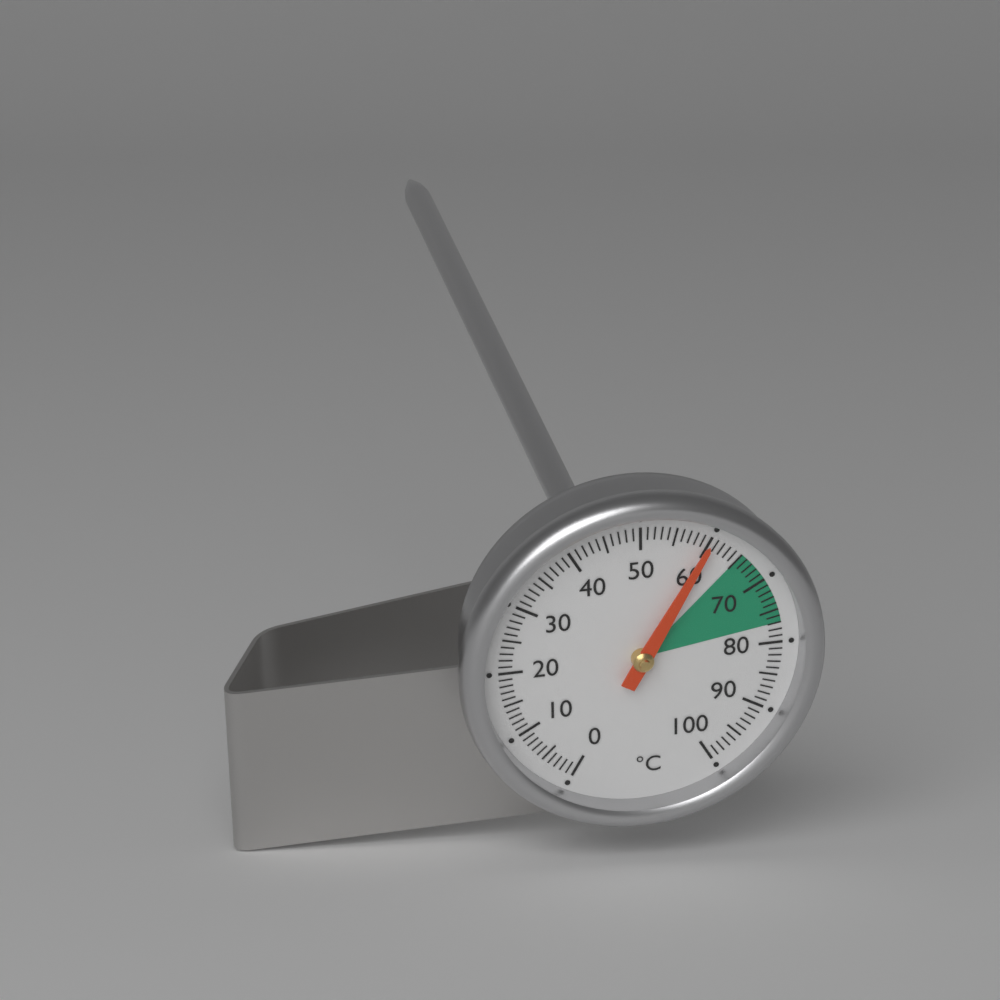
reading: 60 °C
